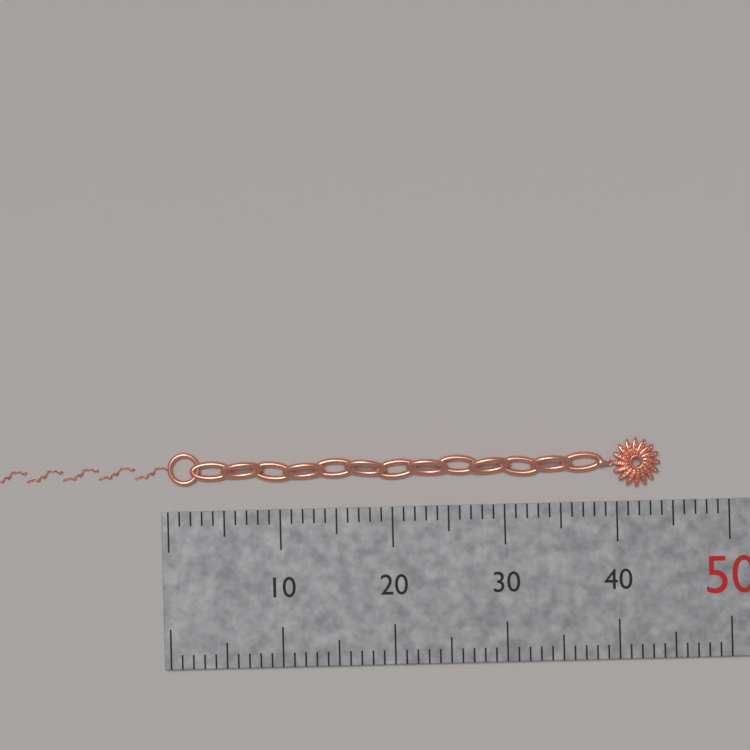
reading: 44 mm
